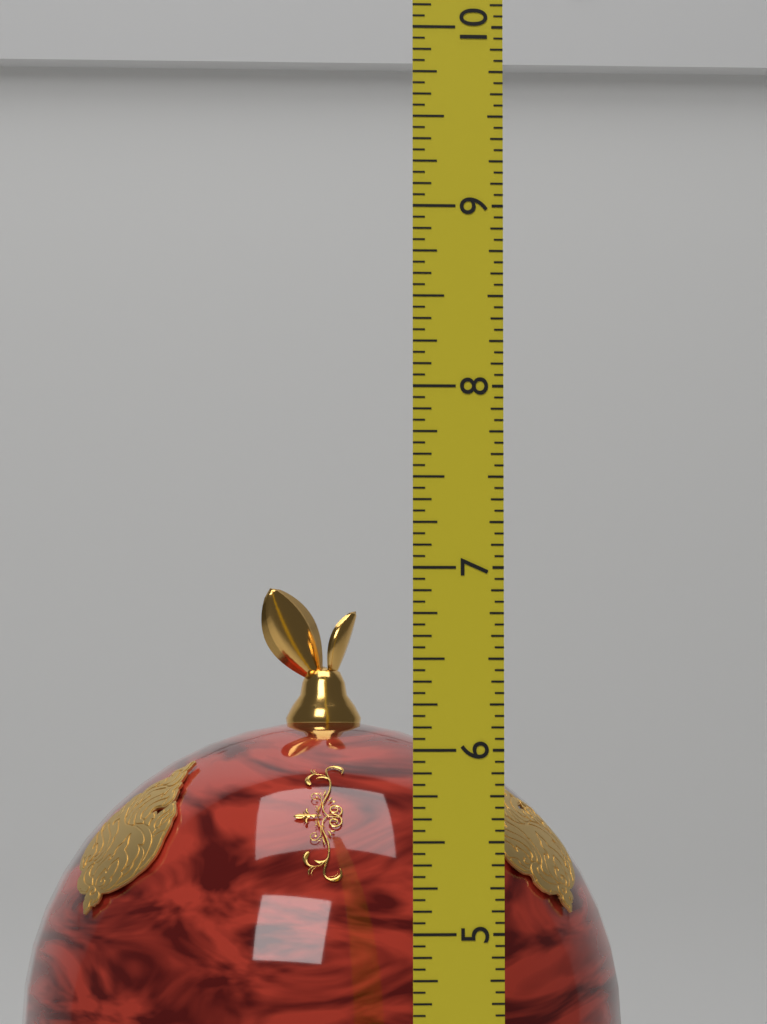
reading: 7.0000 (no unit)
